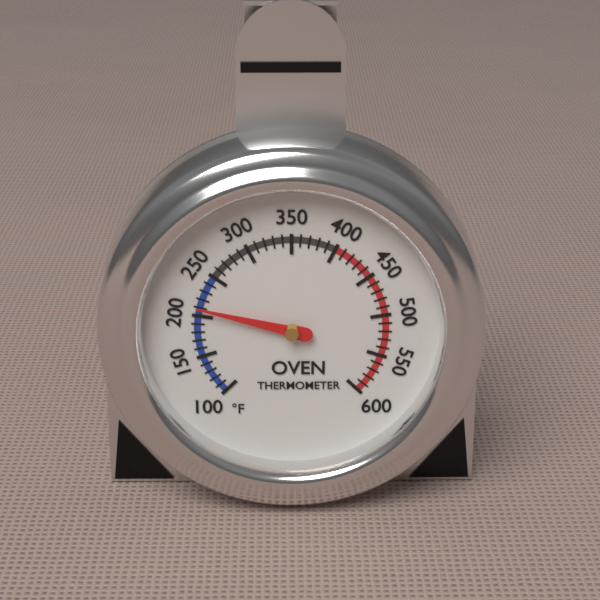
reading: 210 °F
